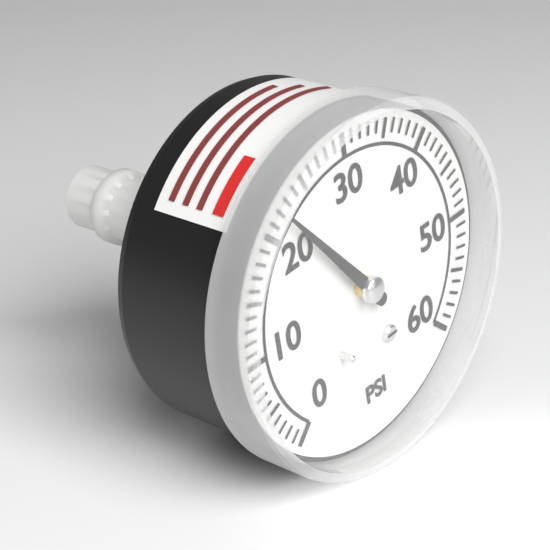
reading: 22 psi
